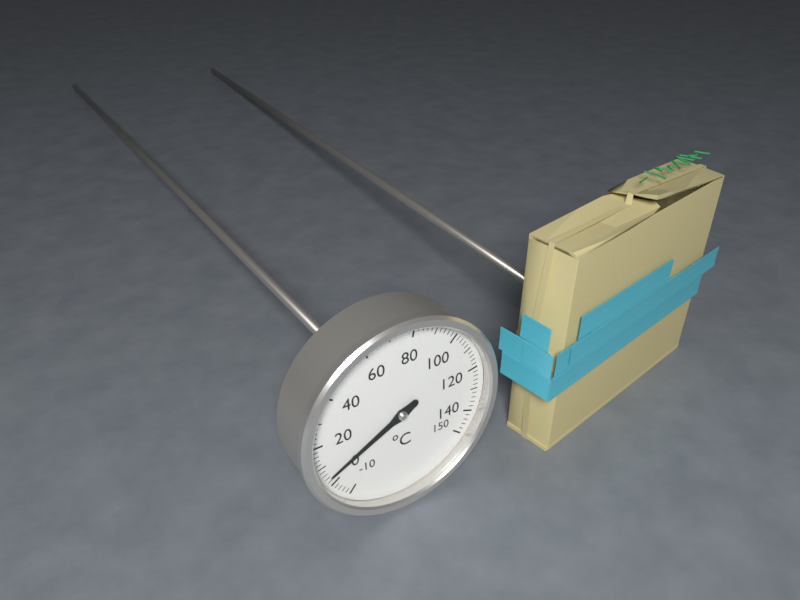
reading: 4 °C
